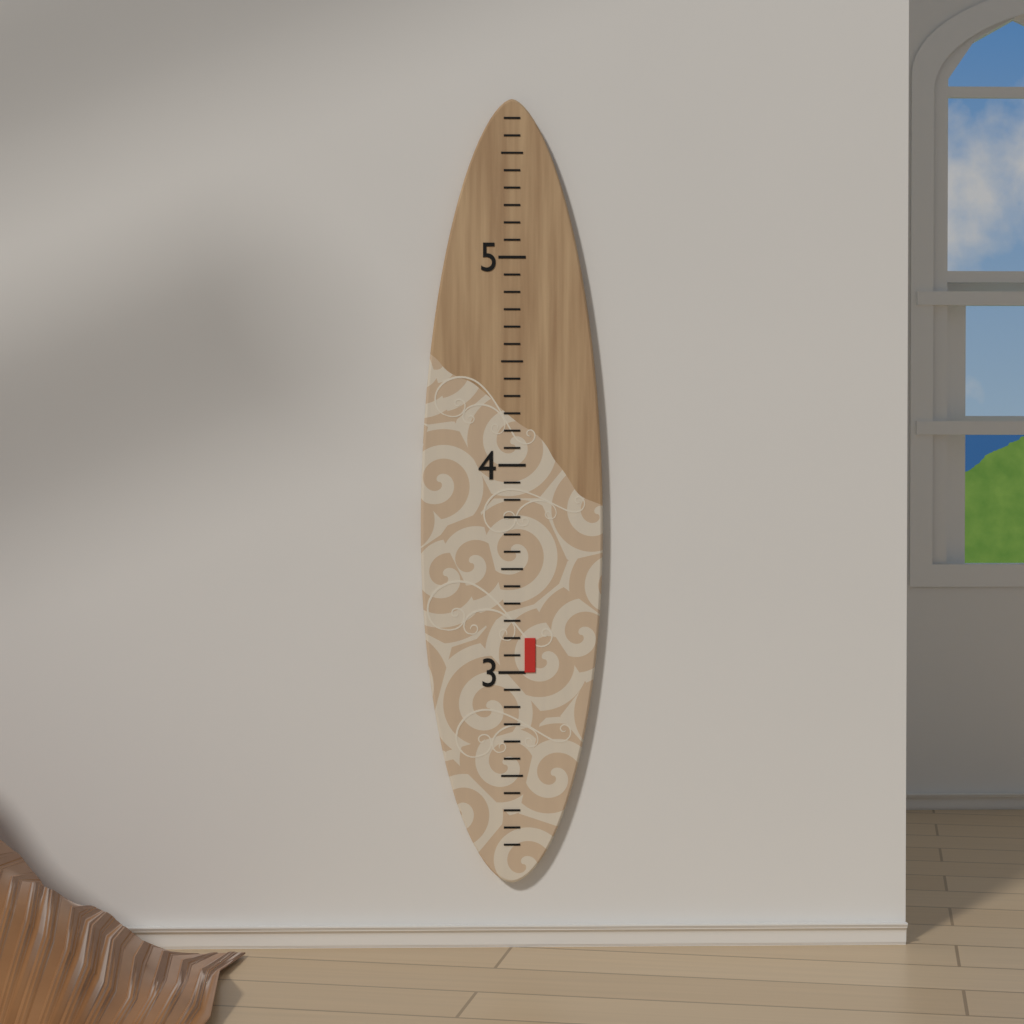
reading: 3.166667 (no unit)
